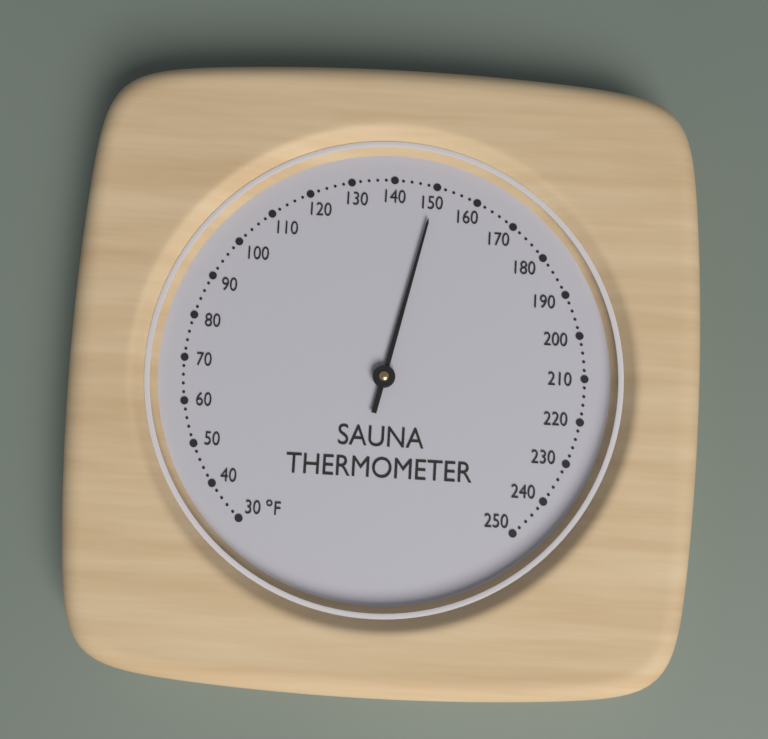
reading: 150 °F
